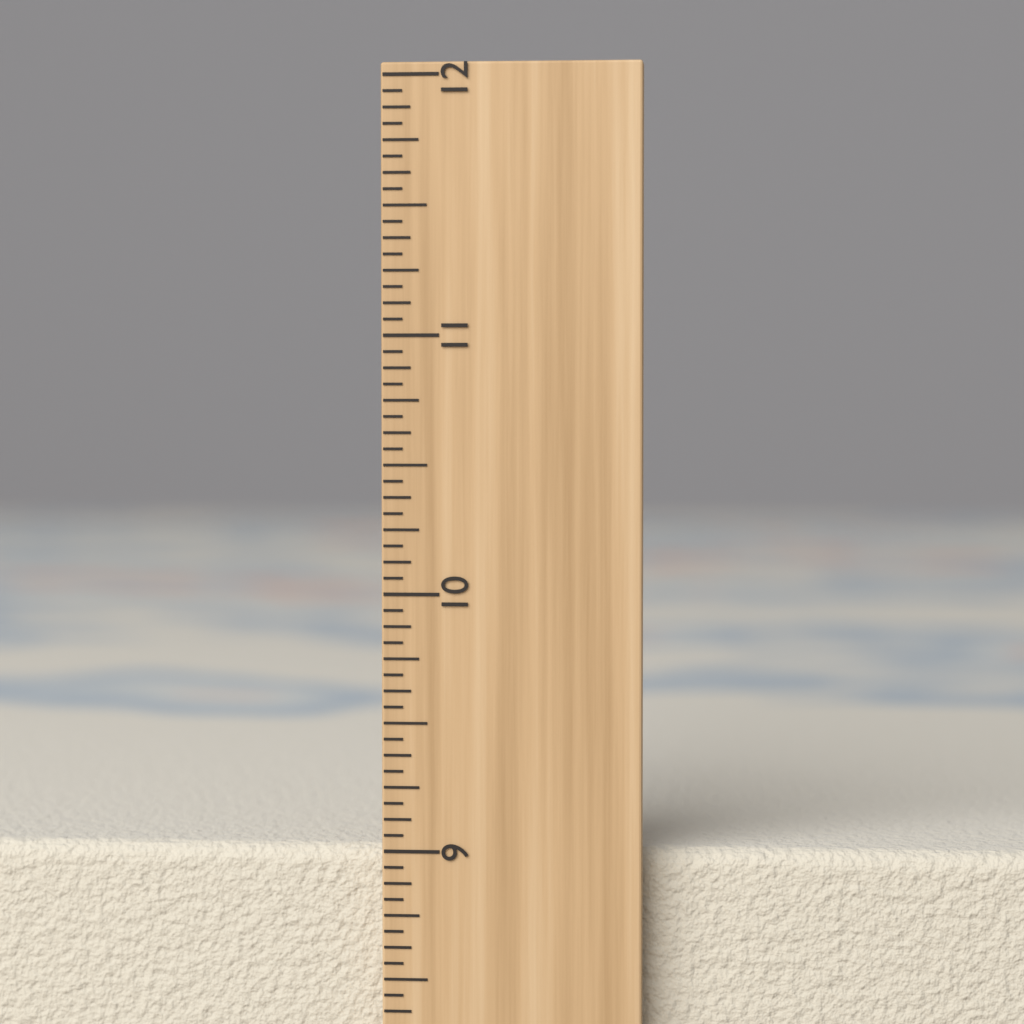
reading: 9.0000 inch
